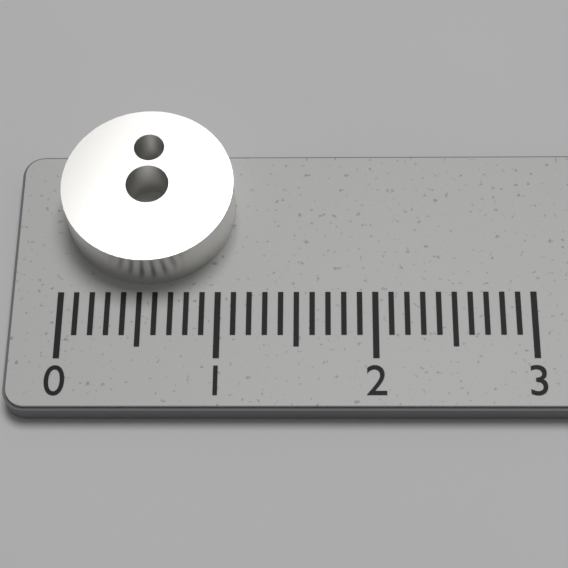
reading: 1.1 (no unit)
